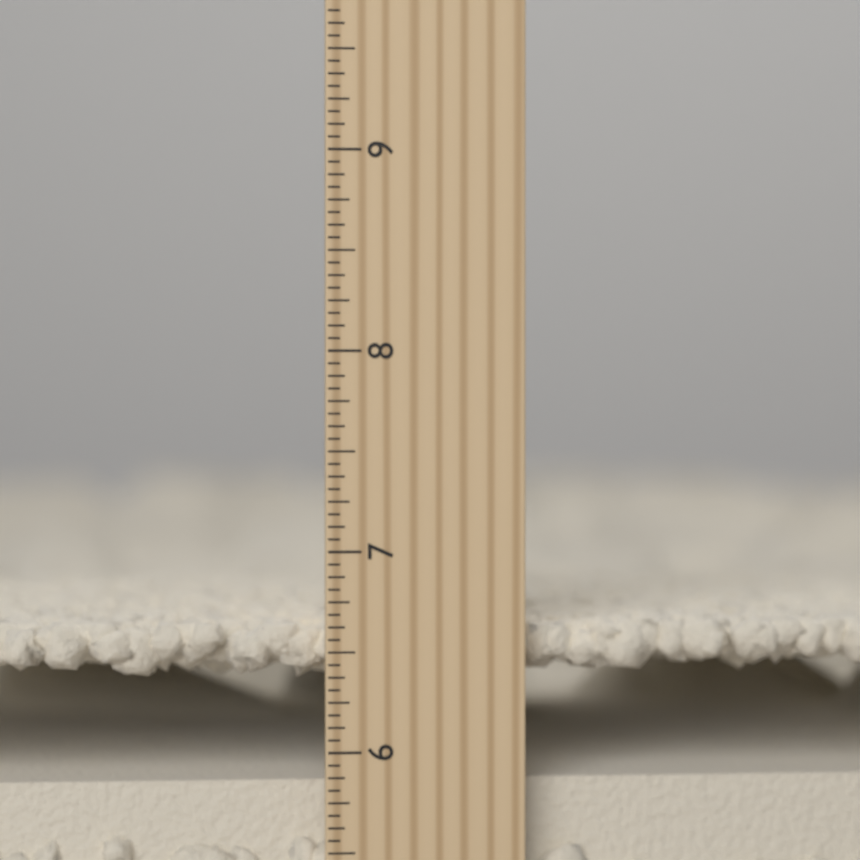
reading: 6.6250 inch
